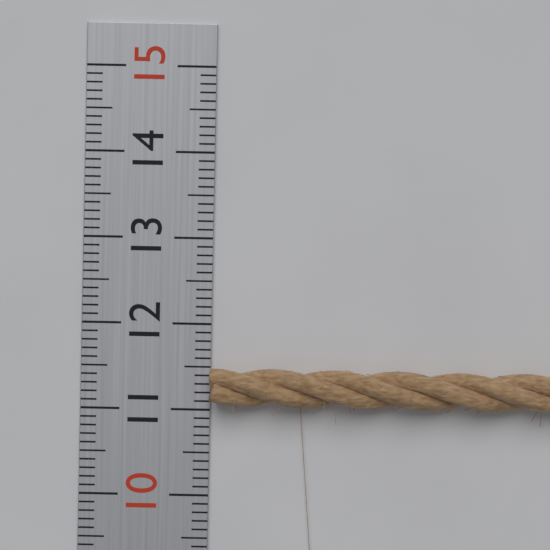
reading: 11.5 (no unit)
